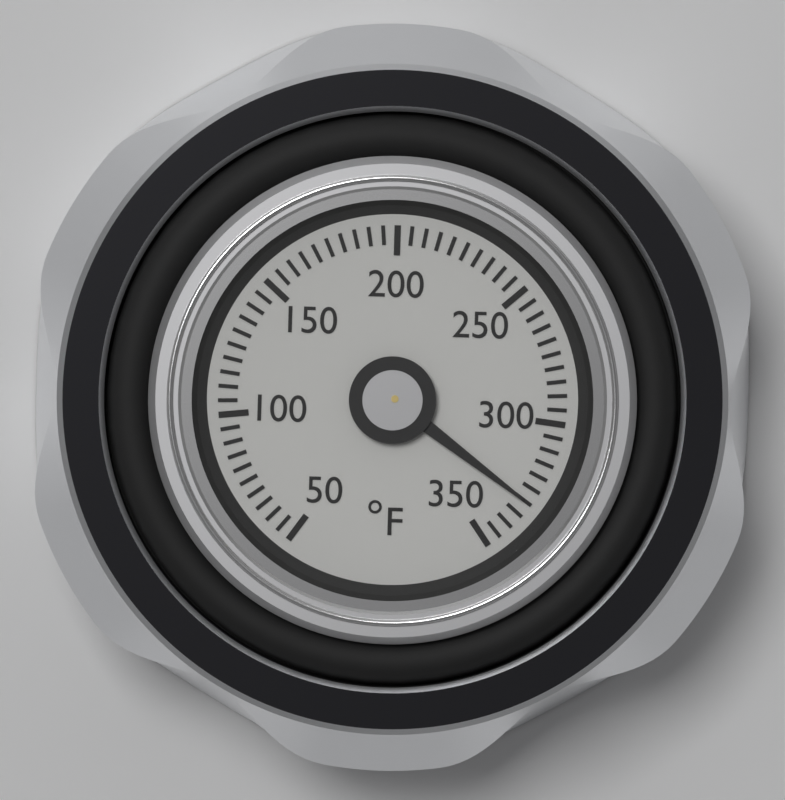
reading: 330 °F
